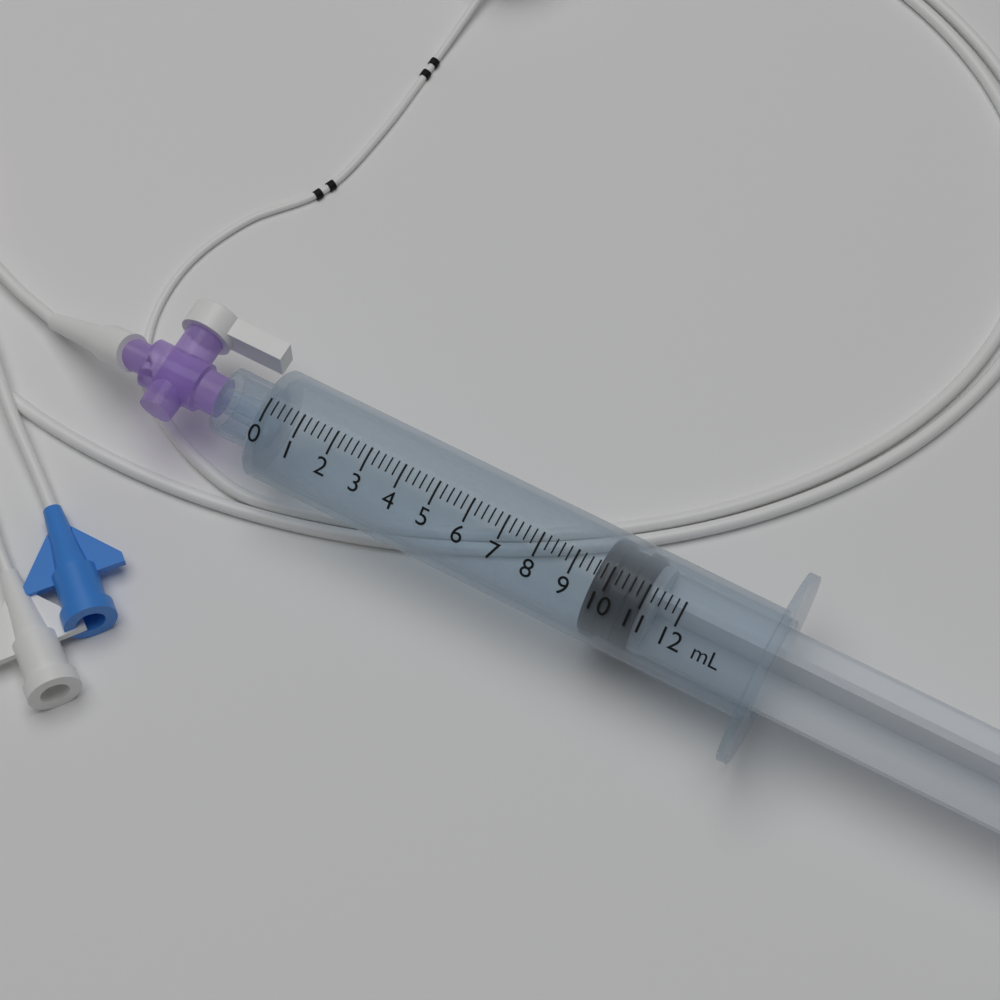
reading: 9.6 mL
